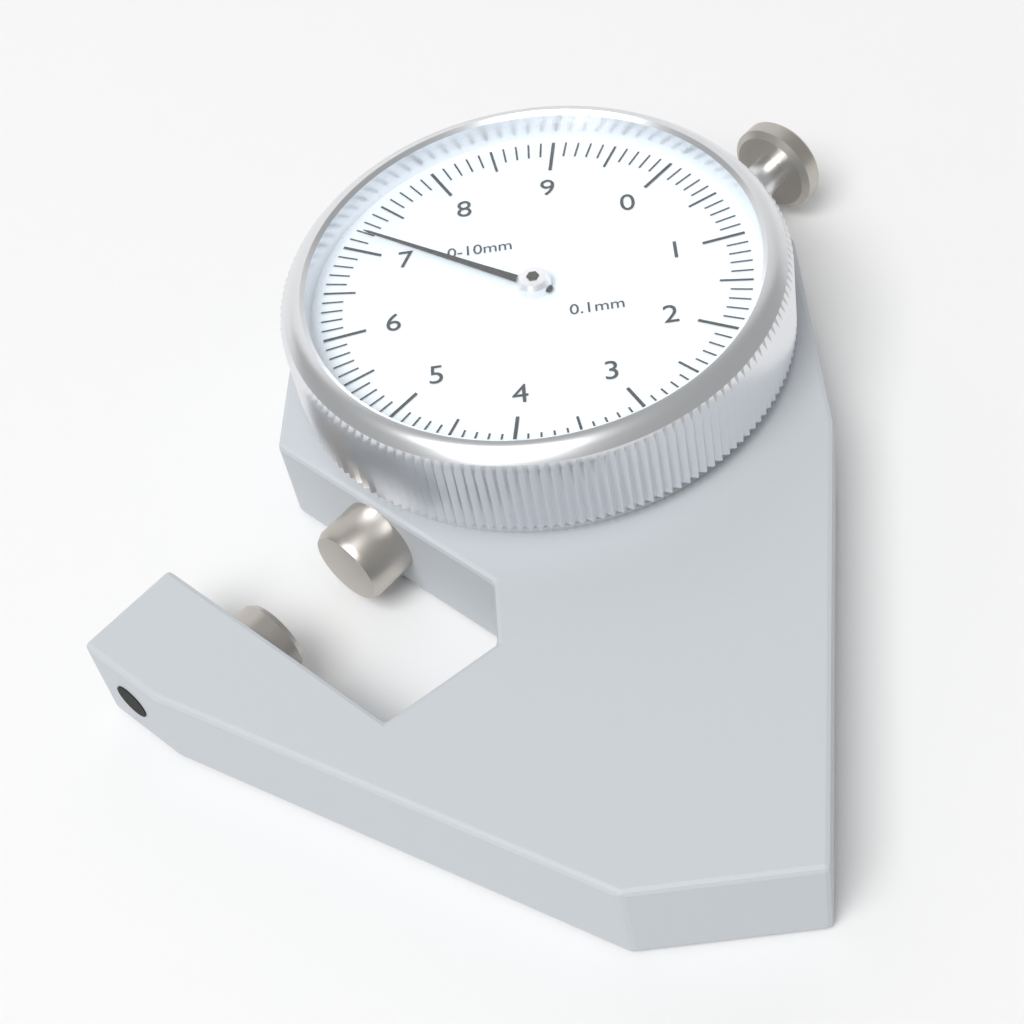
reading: 7.2 mm
